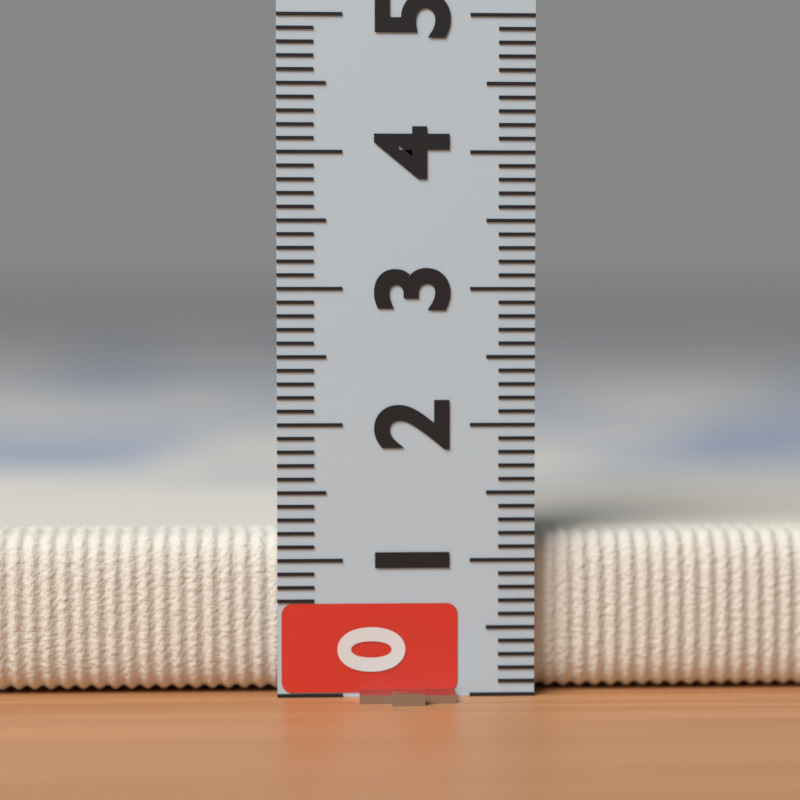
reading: 1.2 (no unit)
